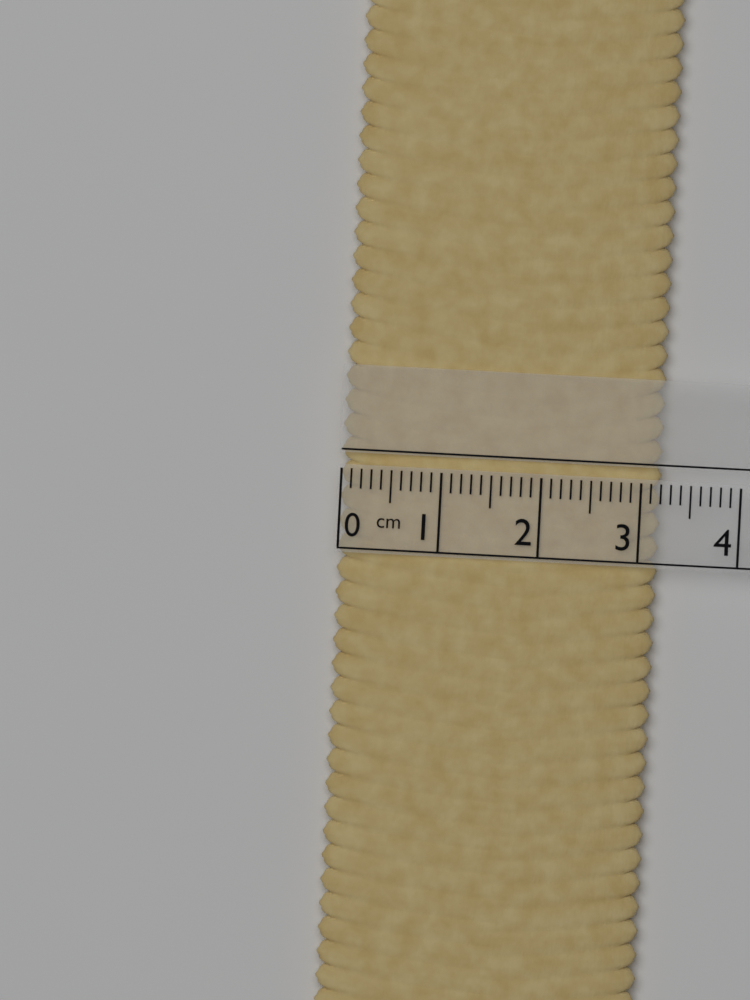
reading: 3.2 cm
